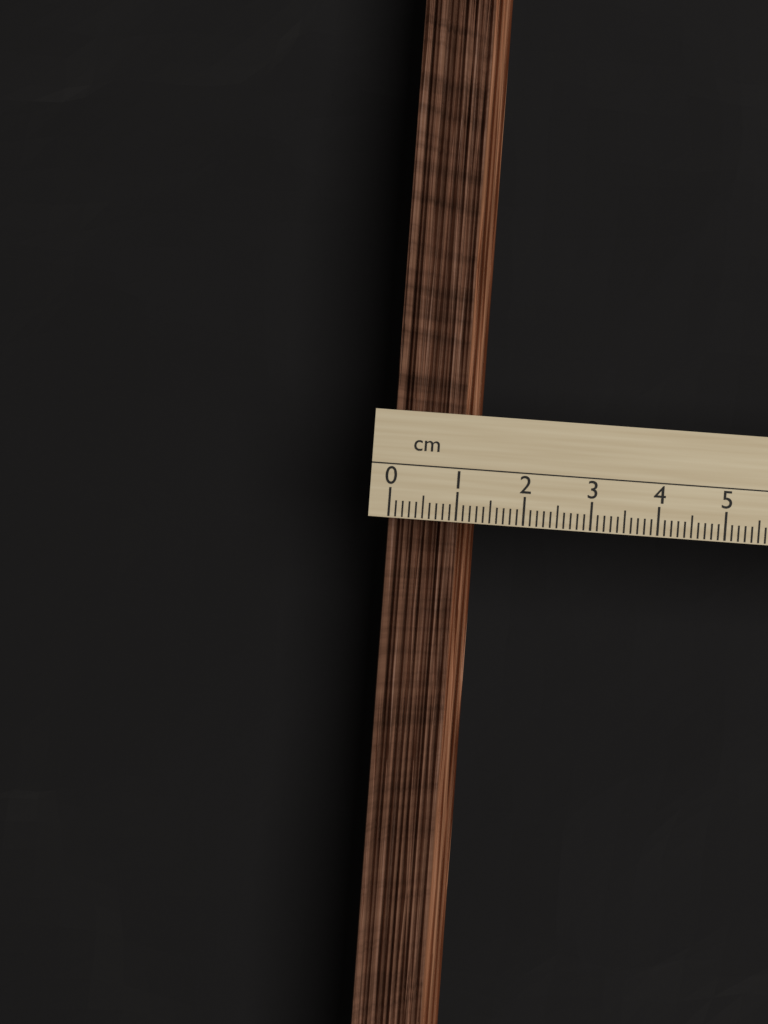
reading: 1.4 cm
